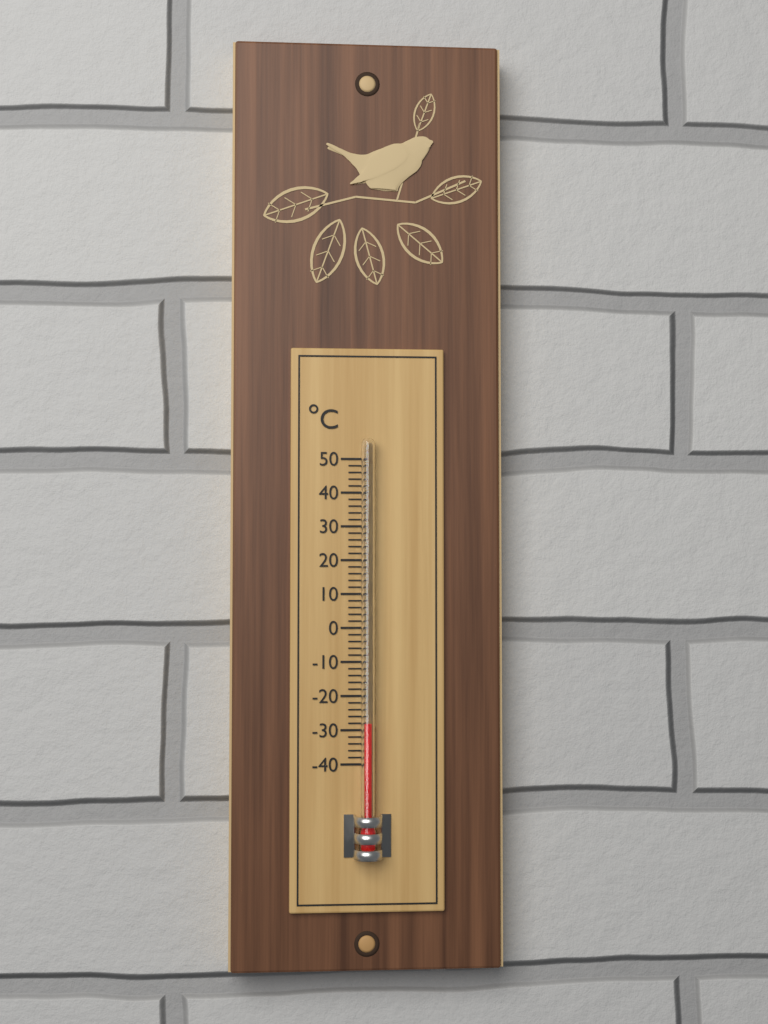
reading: -28 °C
